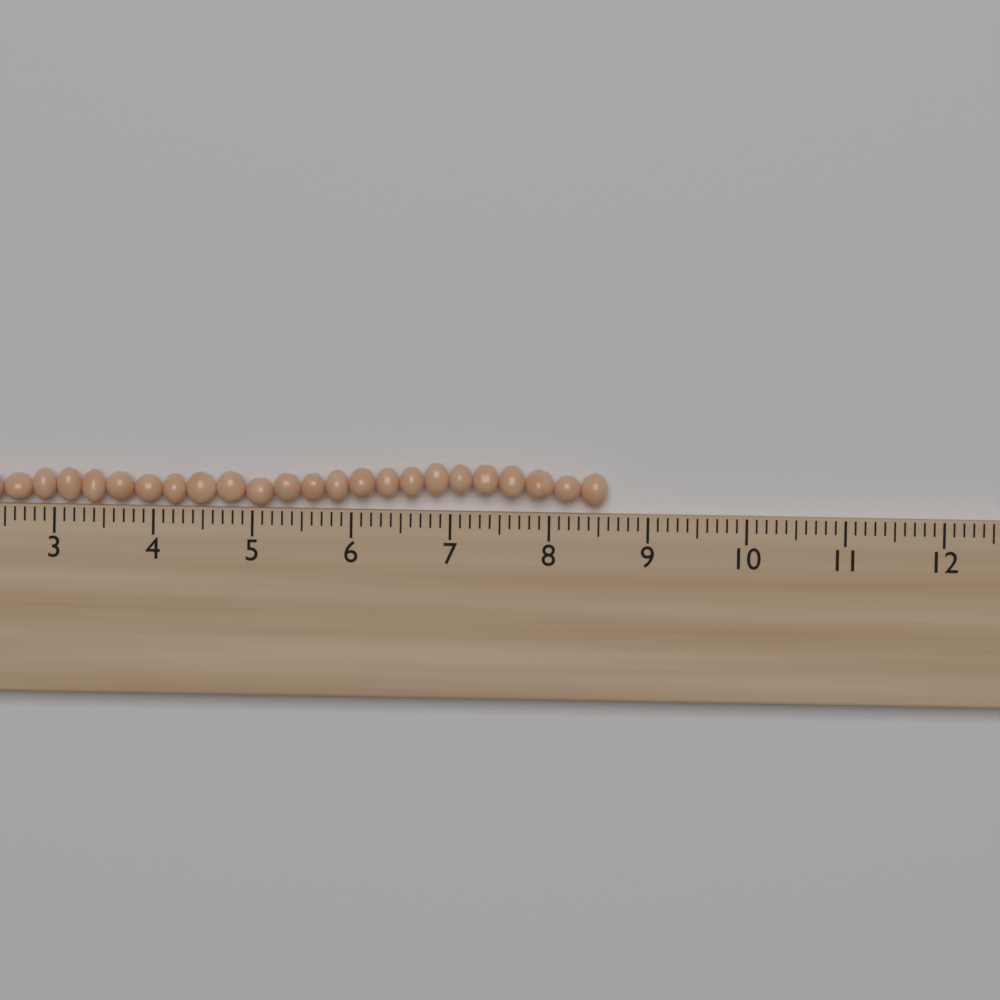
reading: 8.6 cm
